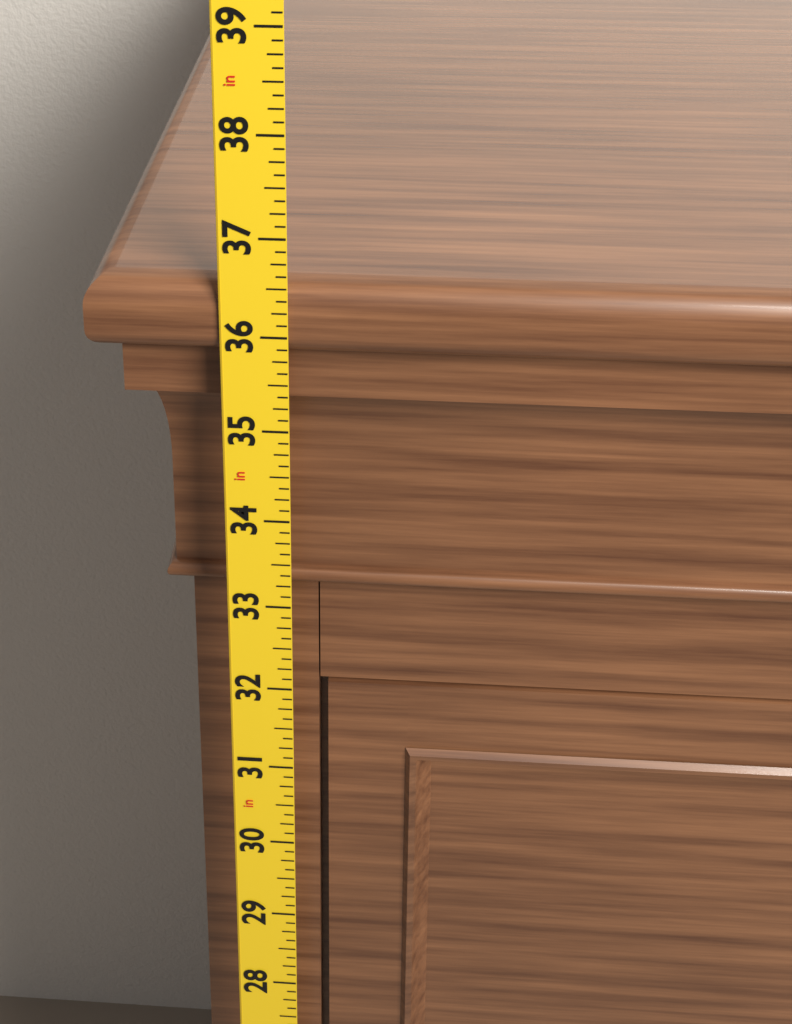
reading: 36.500 in
